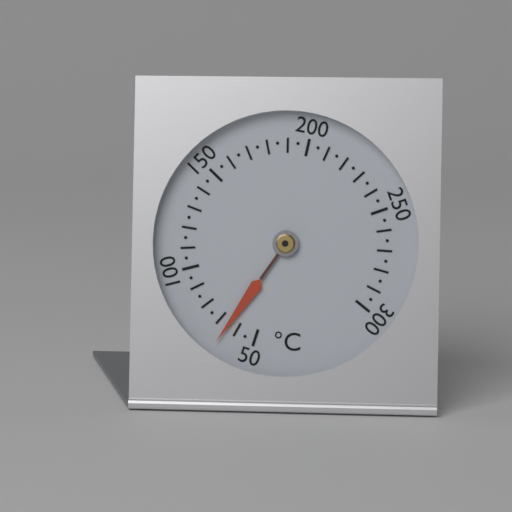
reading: 65 °C
